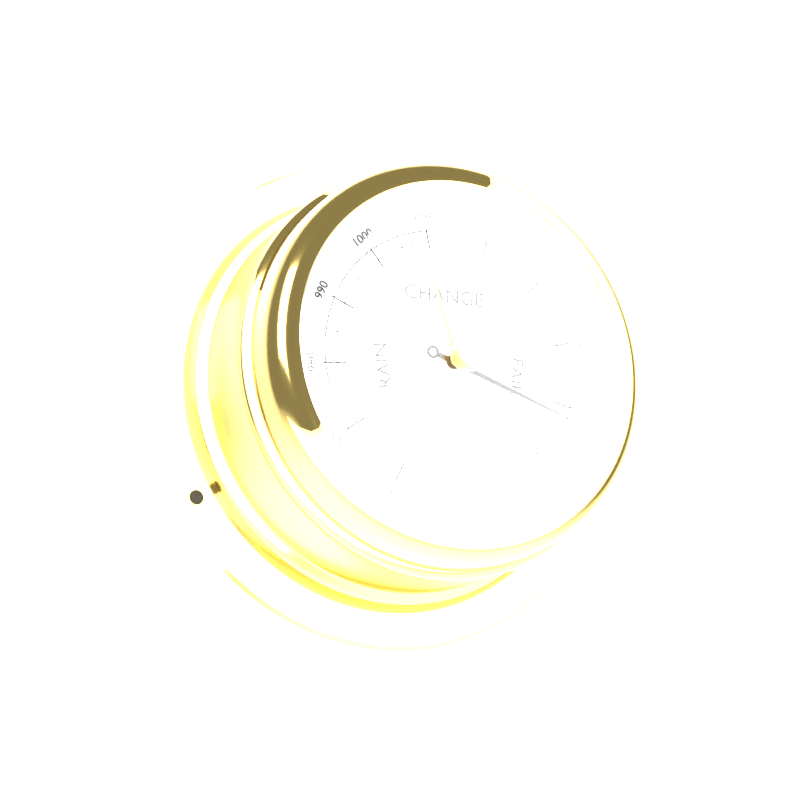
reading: 1052 mbar
